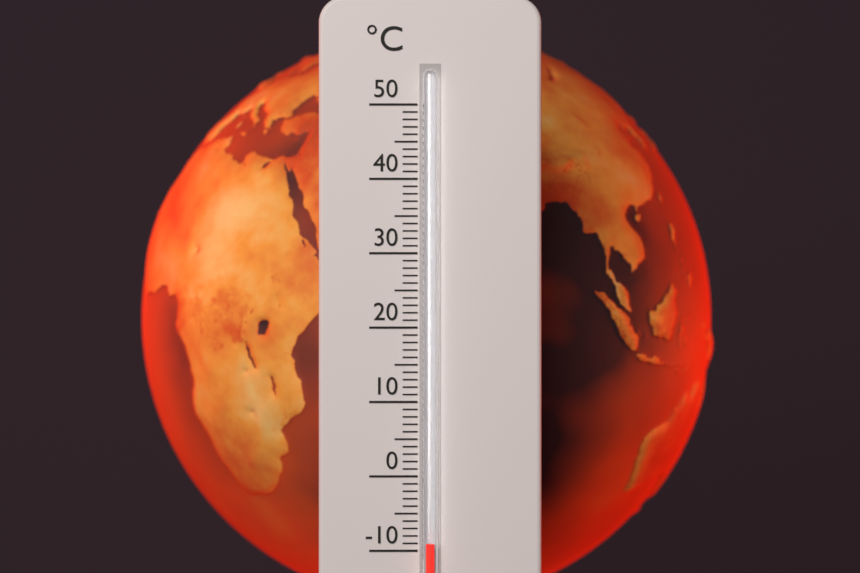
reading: -9 °C
